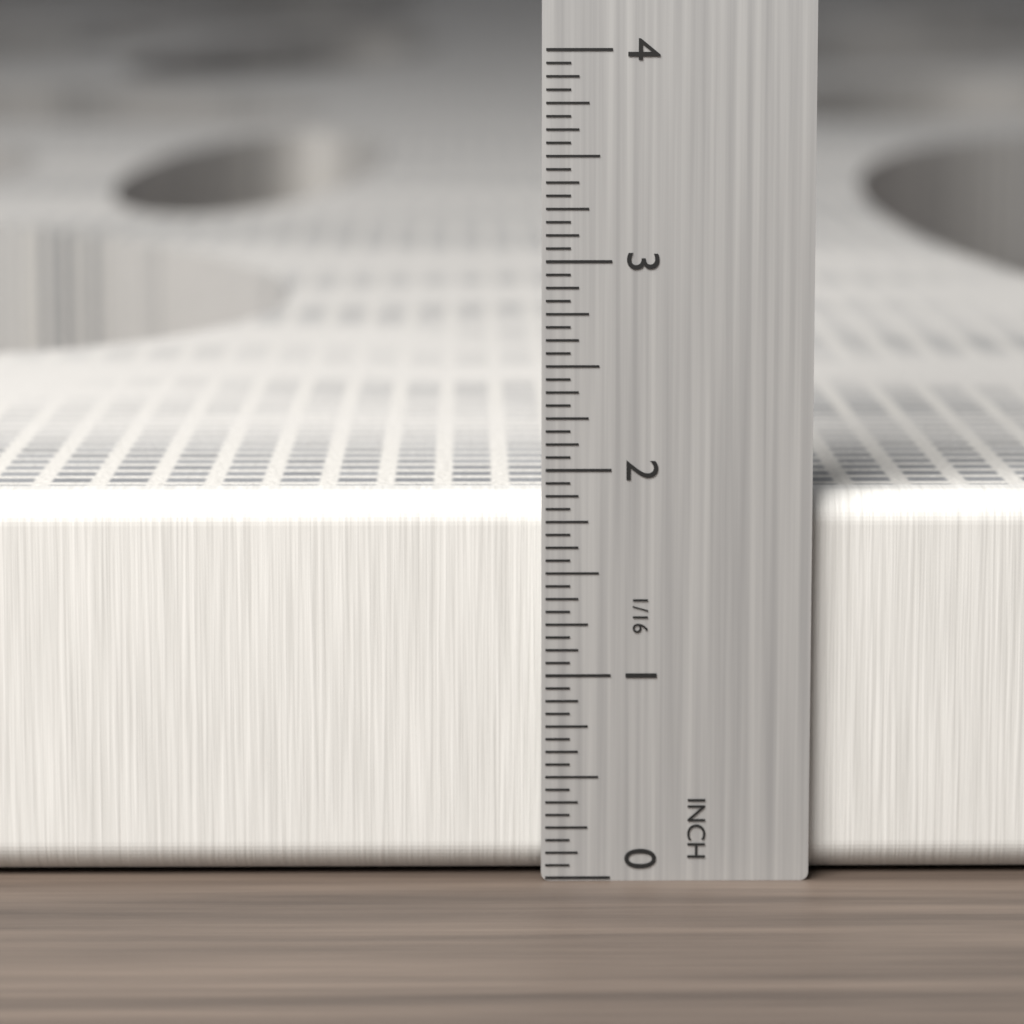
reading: 1.8750 in
